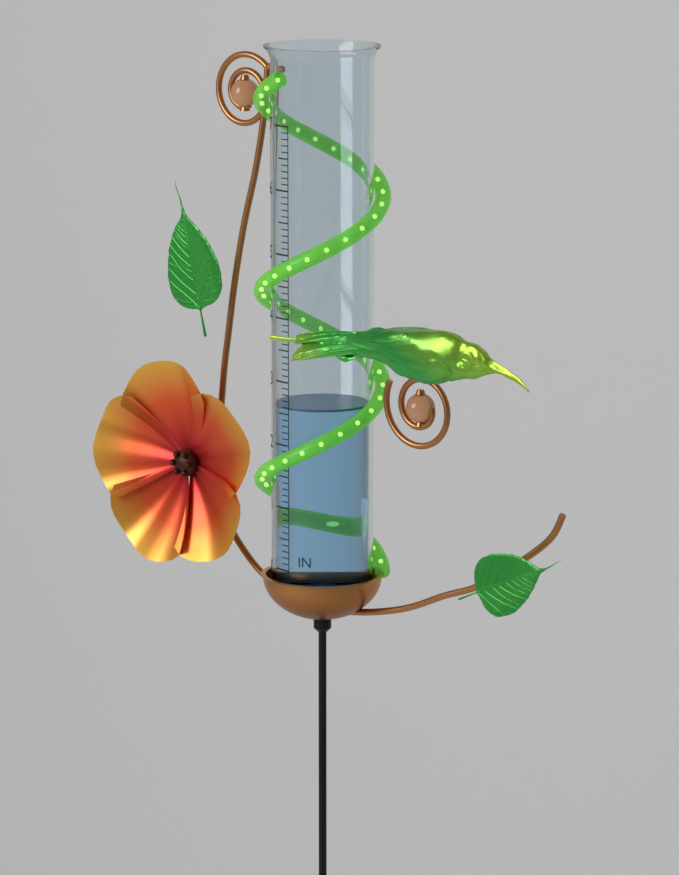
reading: 2.6 in
